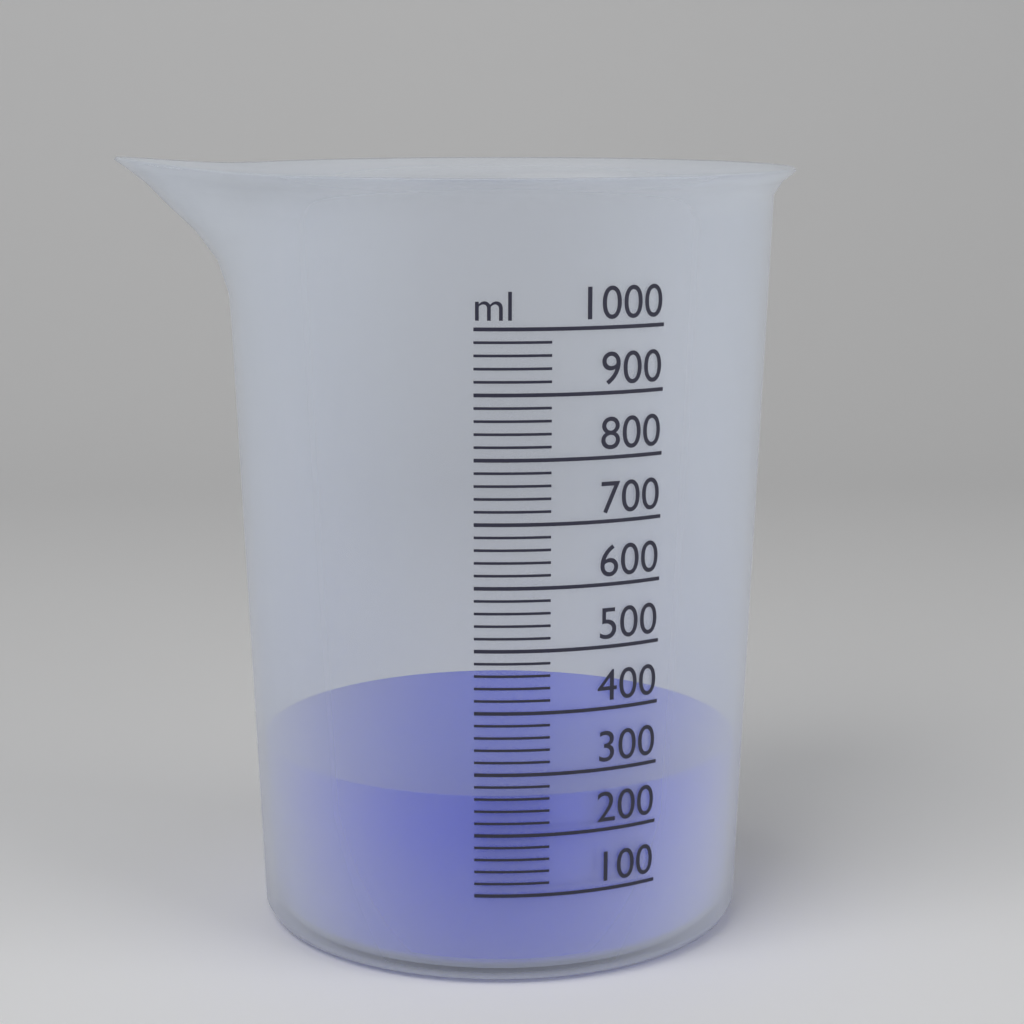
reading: 260 ml
